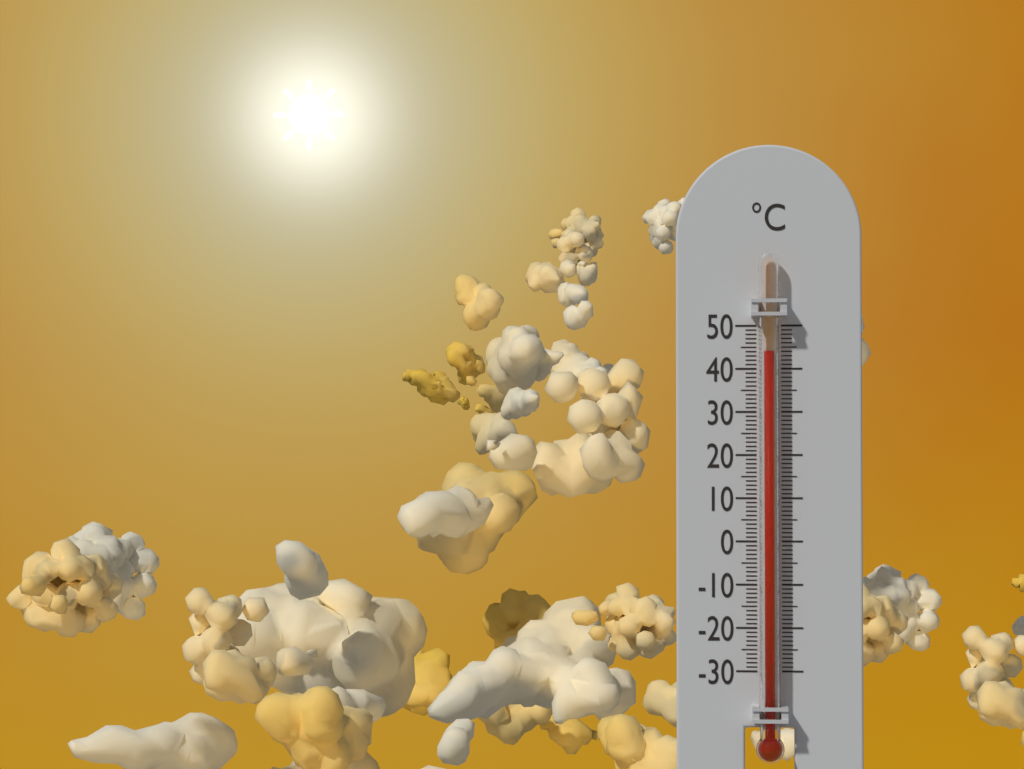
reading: 44 °C
